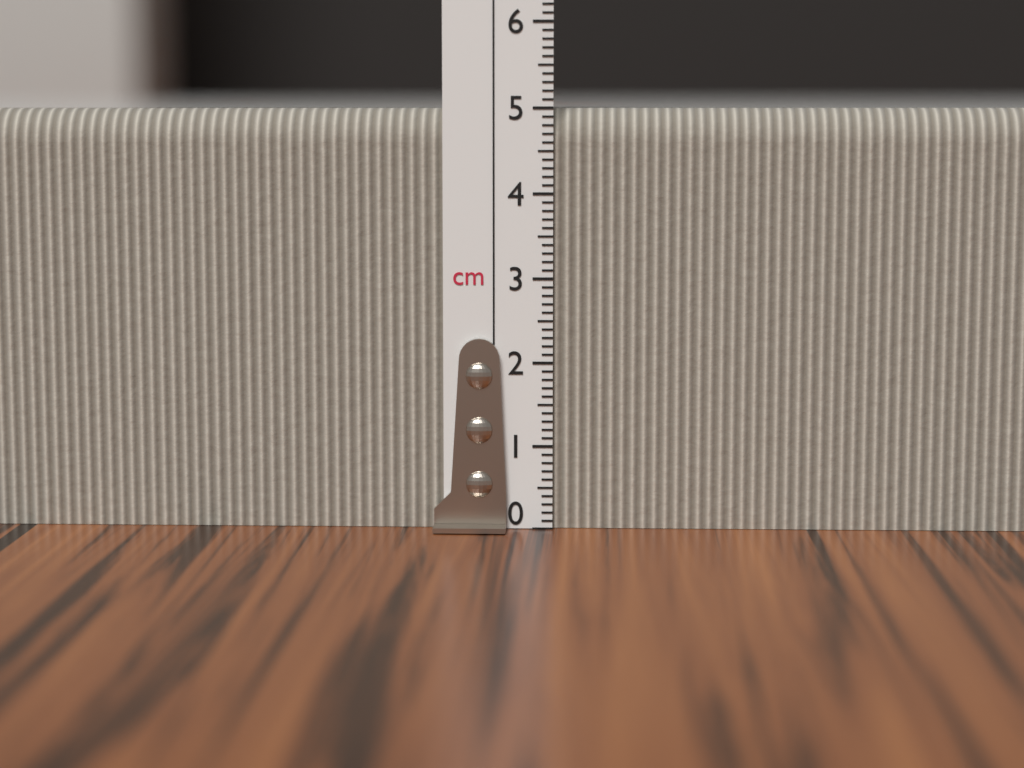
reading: 5.0 cm
